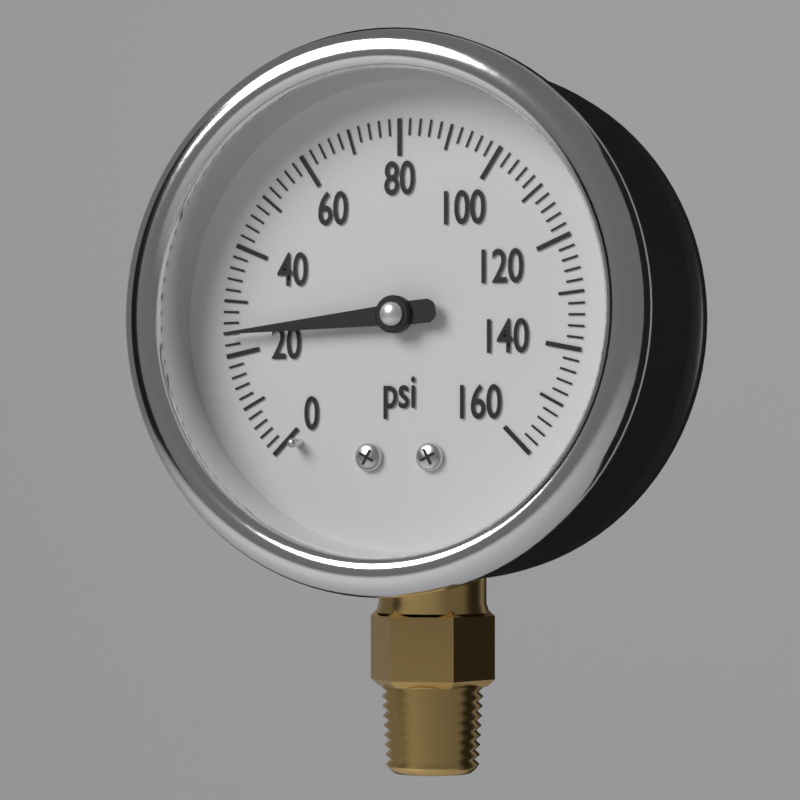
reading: 24 psi
